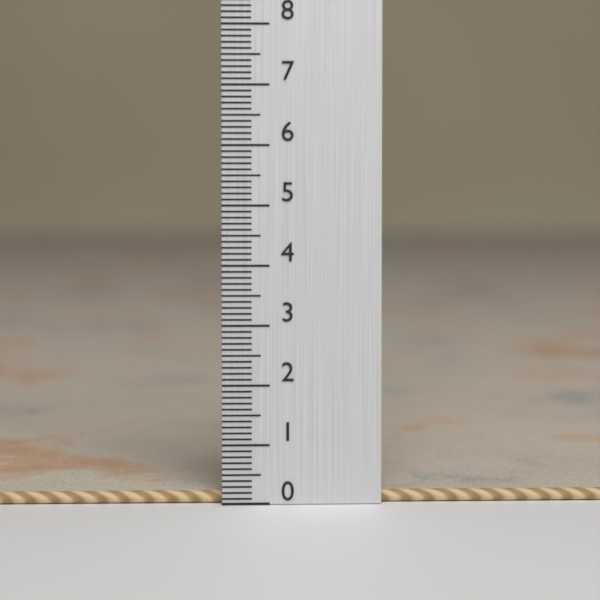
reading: 0.2 (no unit)
